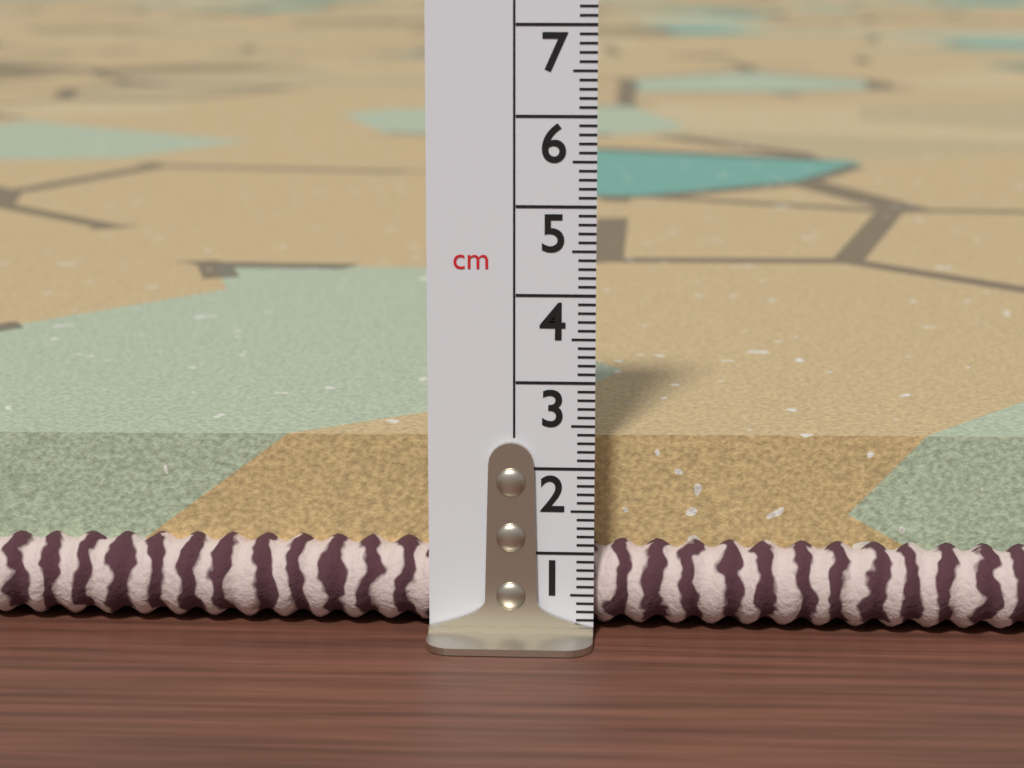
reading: 2.2 cm
